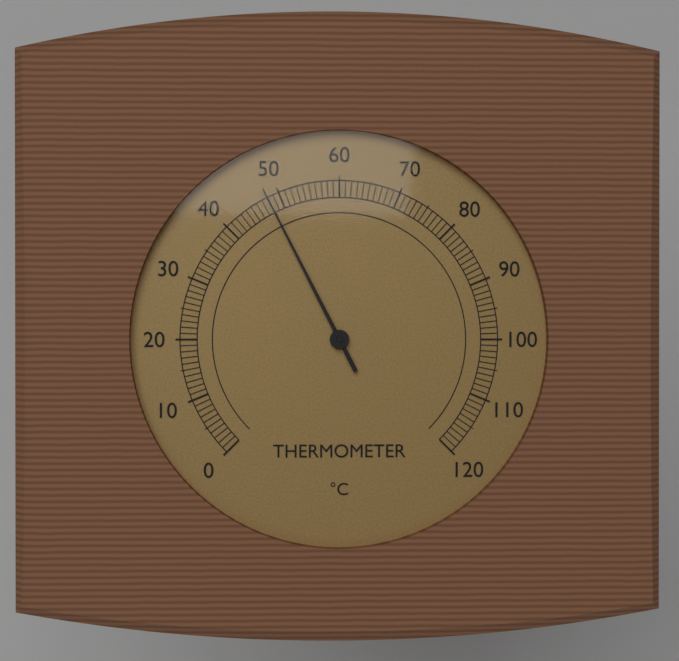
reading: 48 °C
